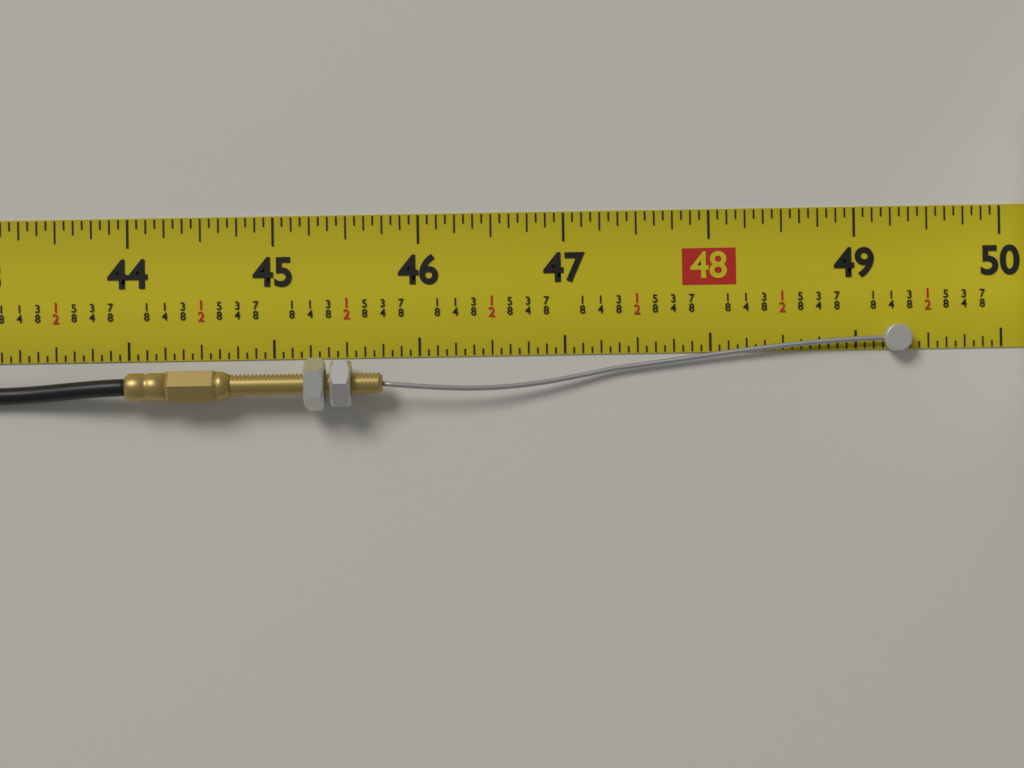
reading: 49.3750 in
